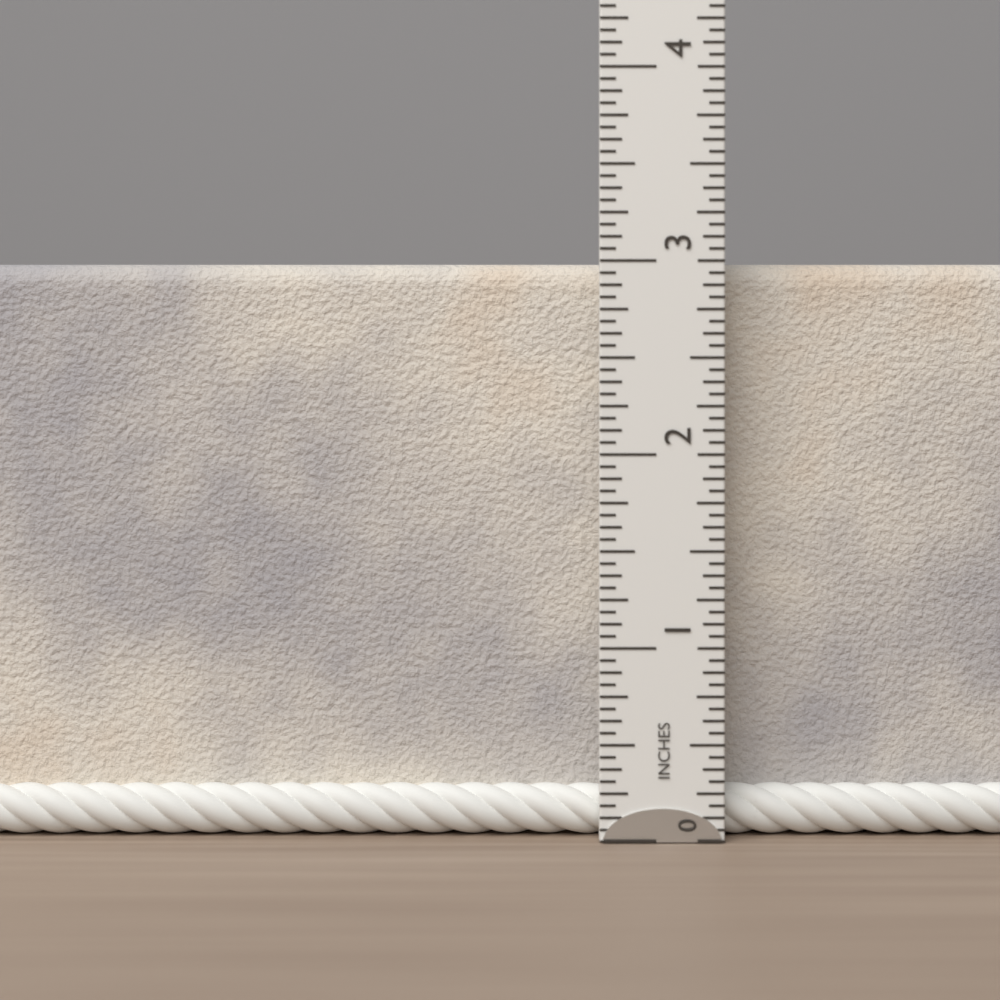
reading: 3.0000 in
